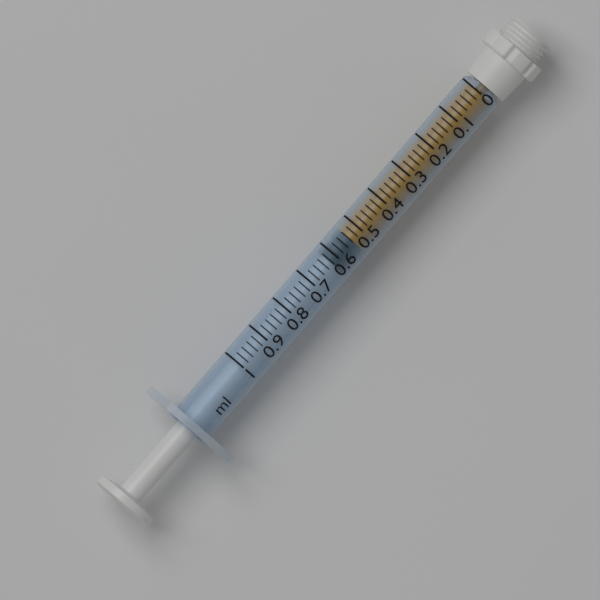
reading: 0.54 ml
